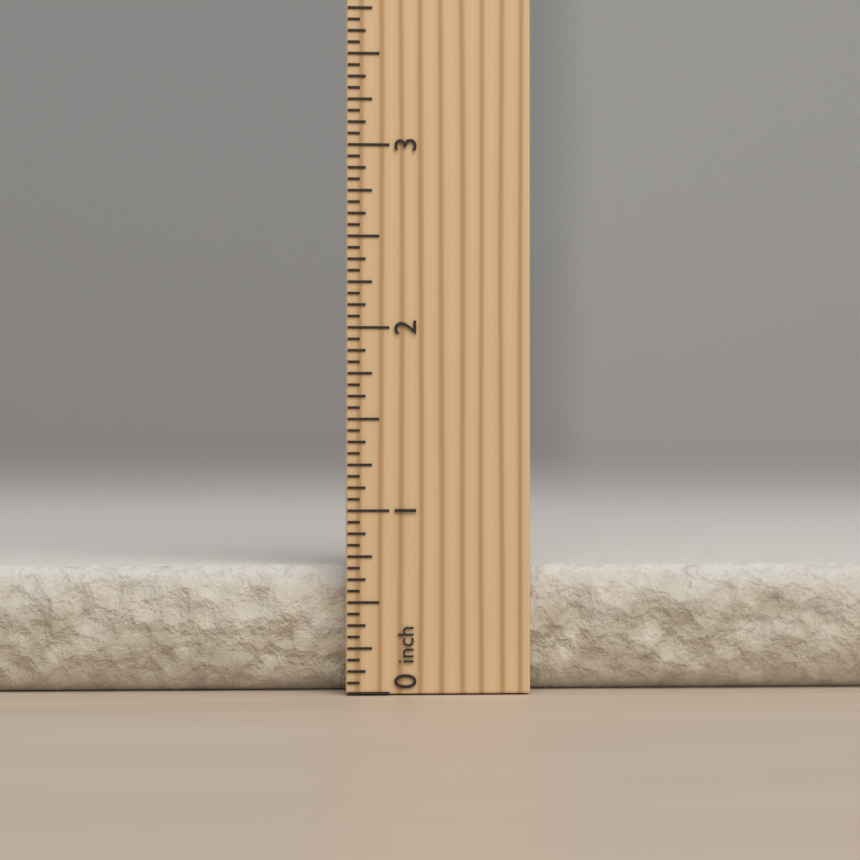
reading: 0.6875 inch
